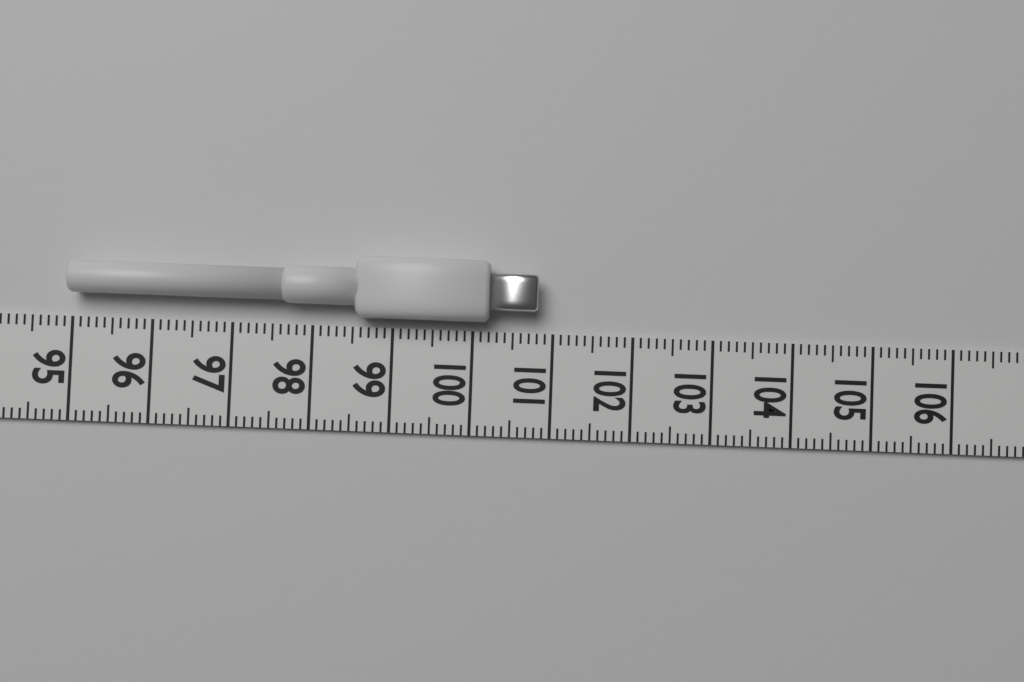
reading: 100.8 (no unit)
